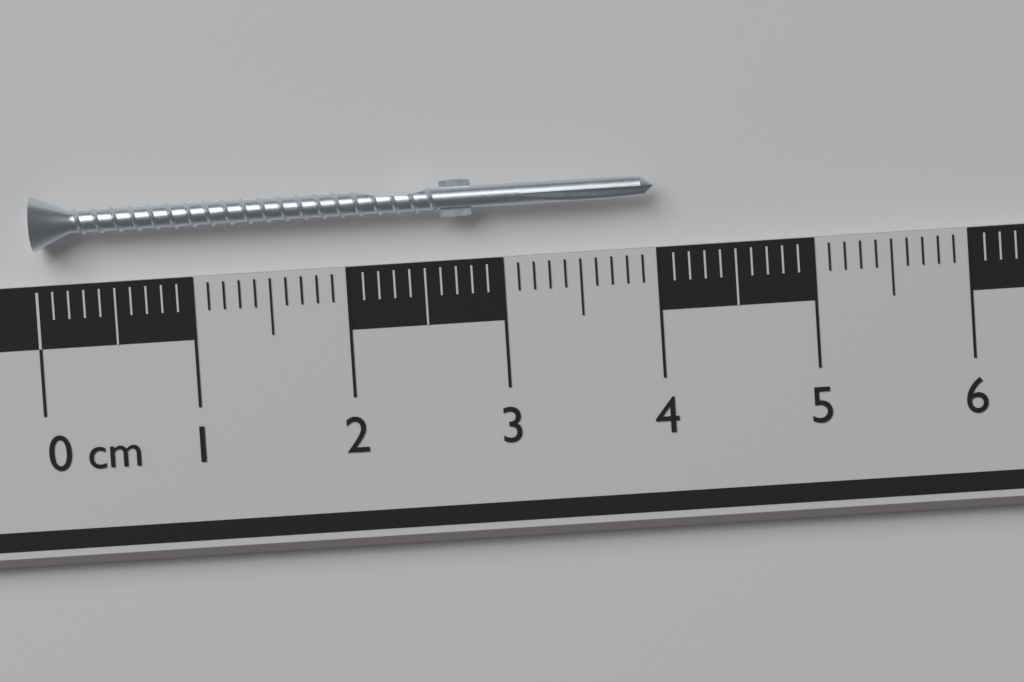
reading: 4.0 cm
